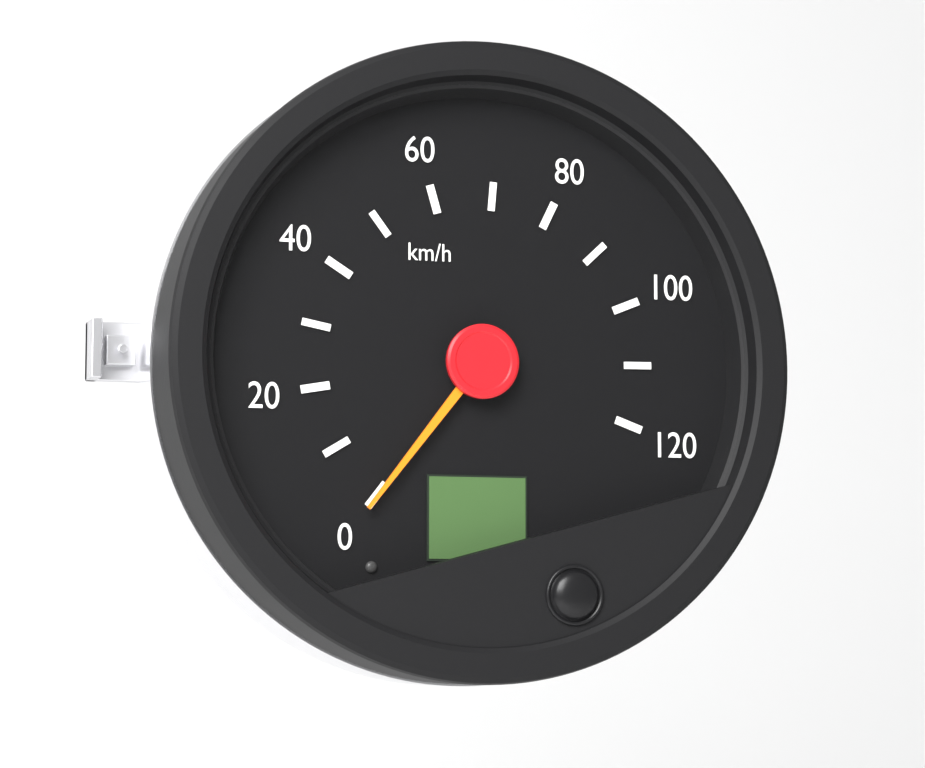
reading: 0 km/h
